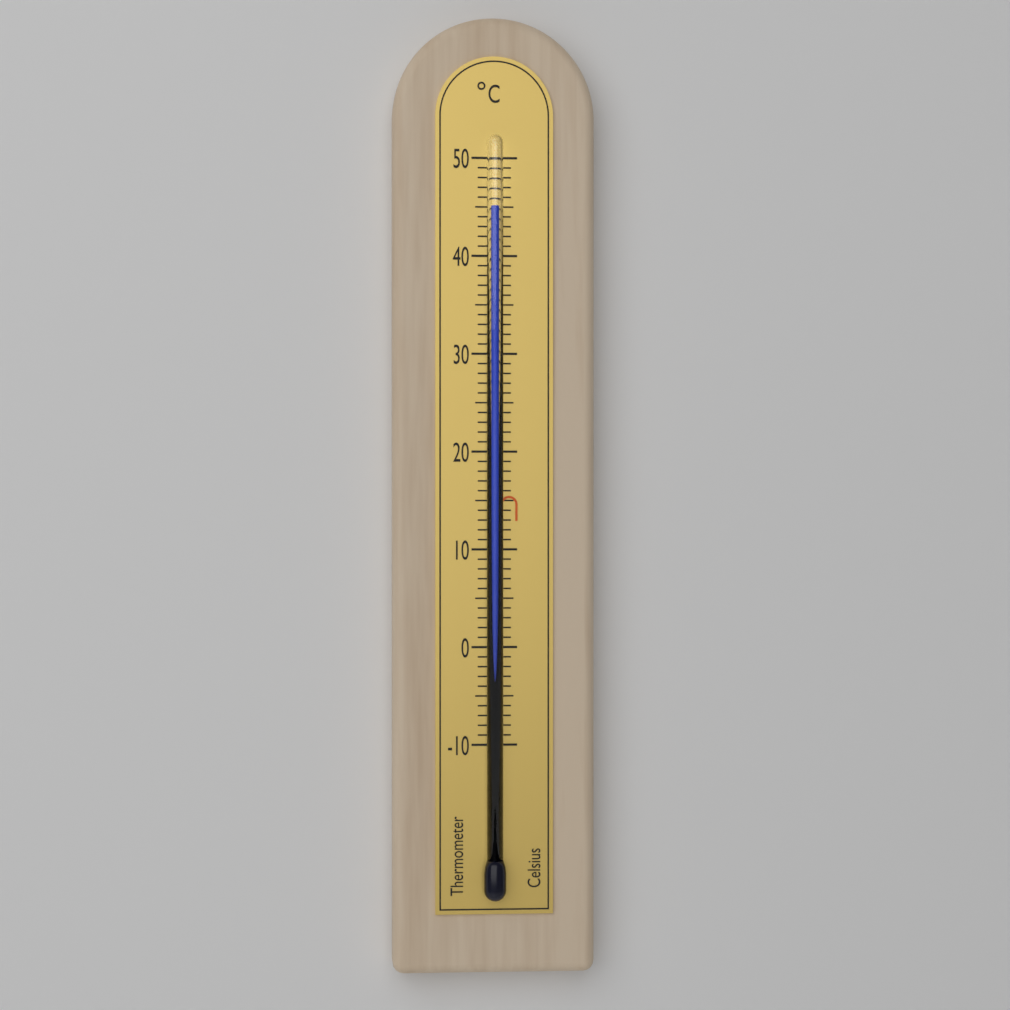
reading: 45 °C
